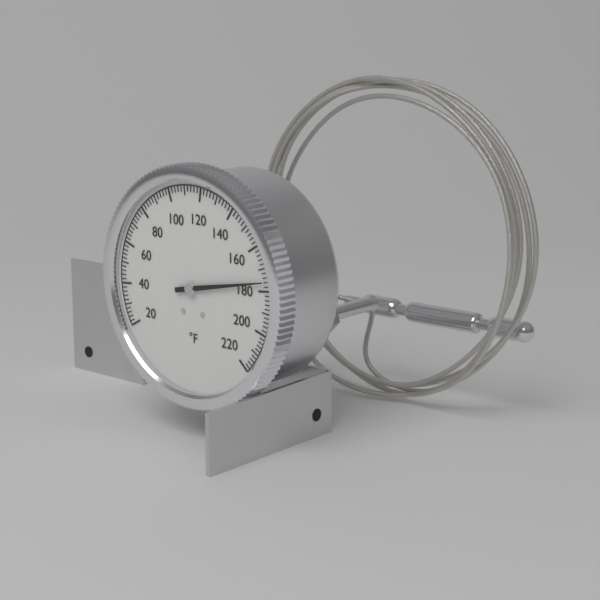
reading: 176 °F
